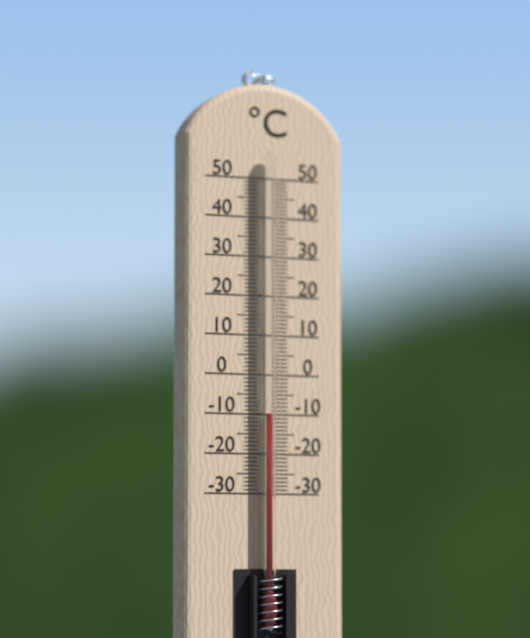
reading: -10 °C
